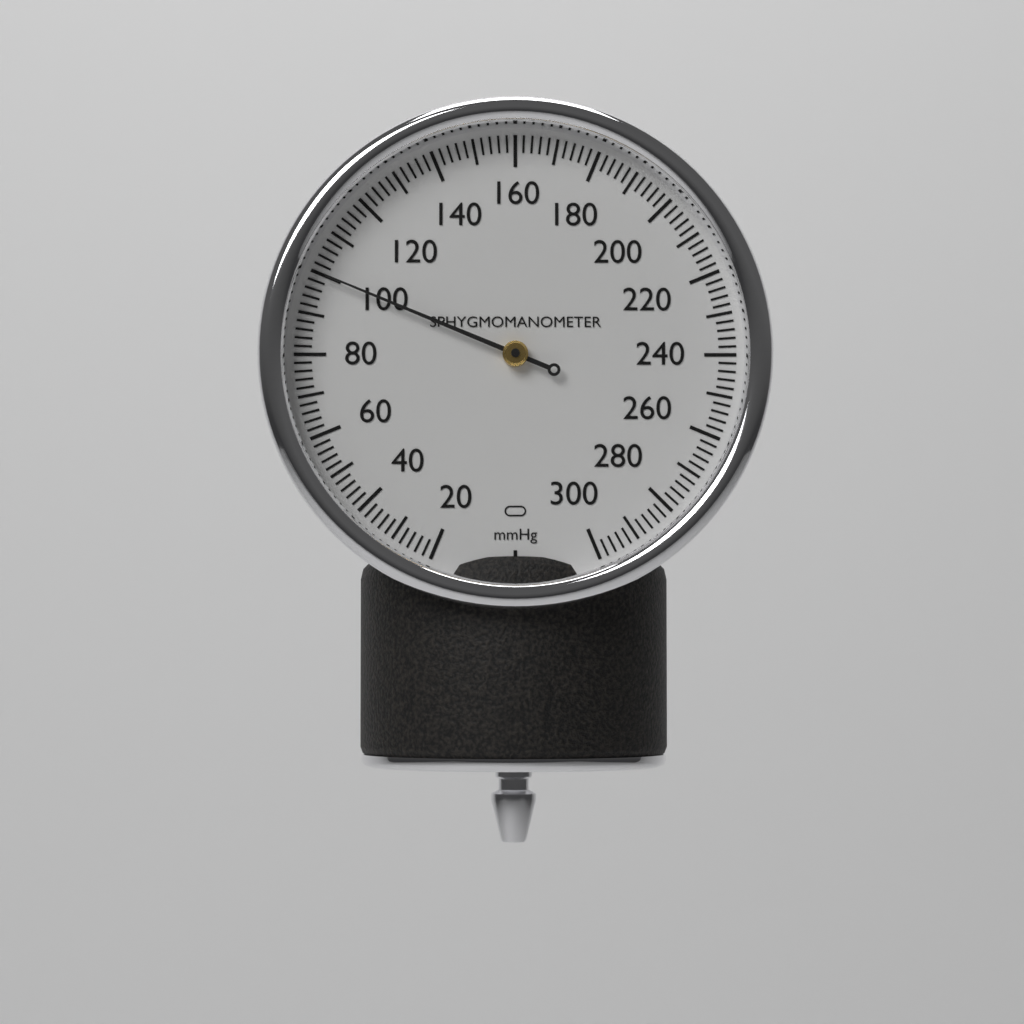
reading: 100 mmHg
